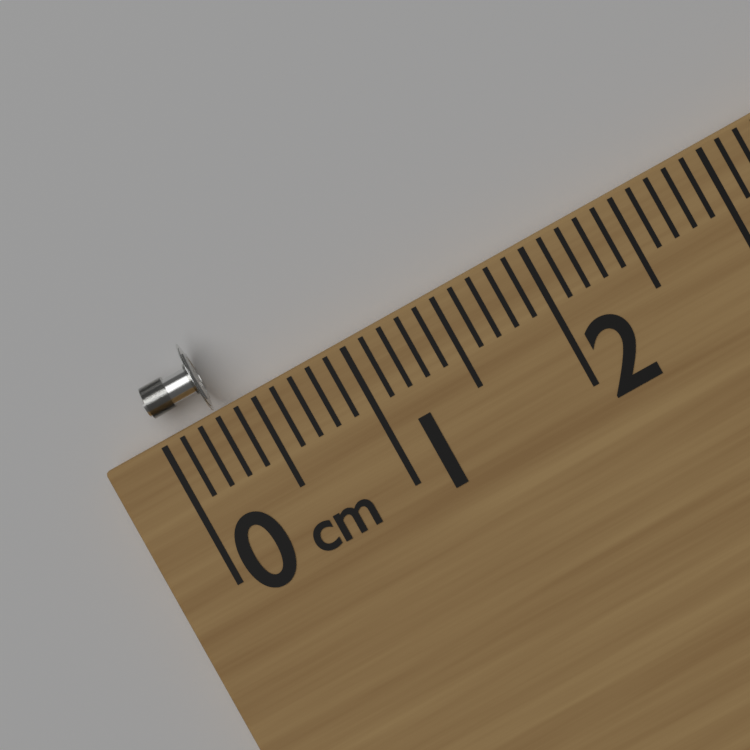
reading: 0.3 cm
